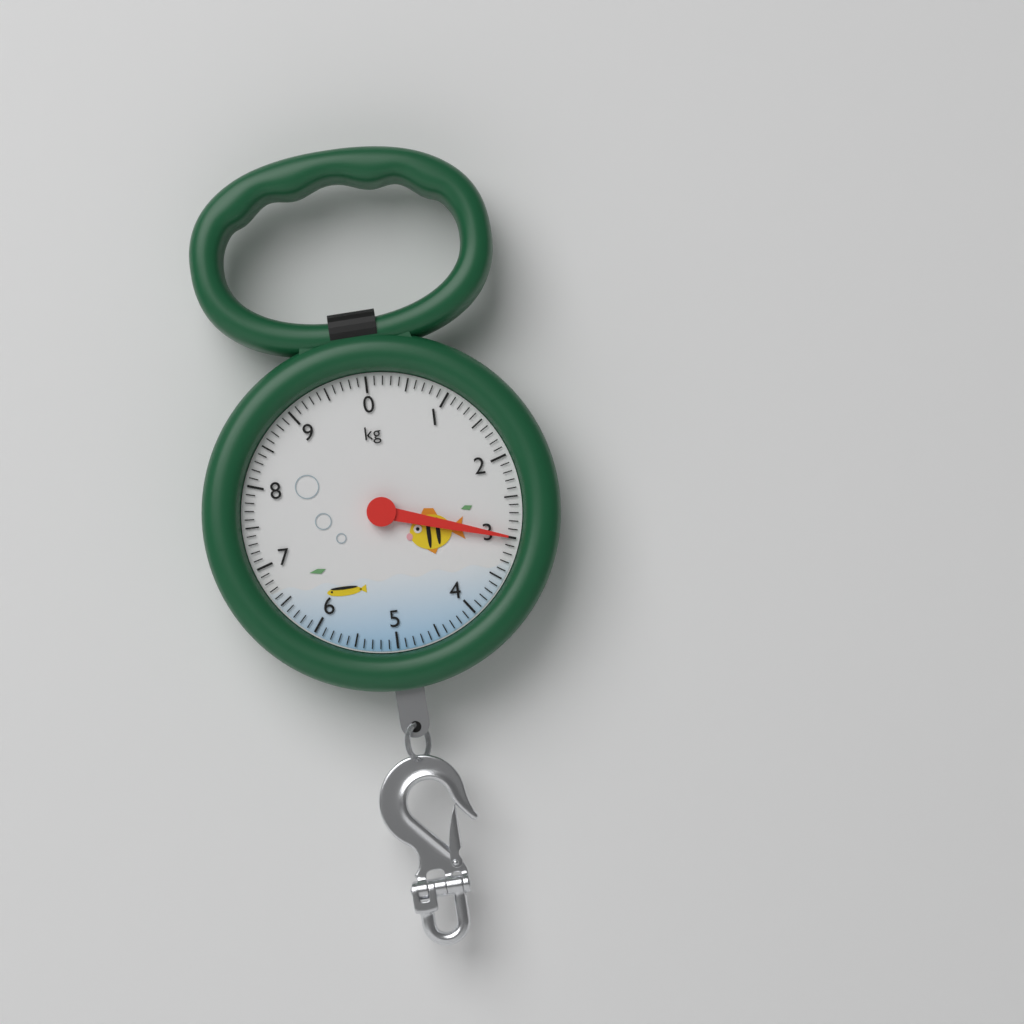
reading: 3.0 kg
